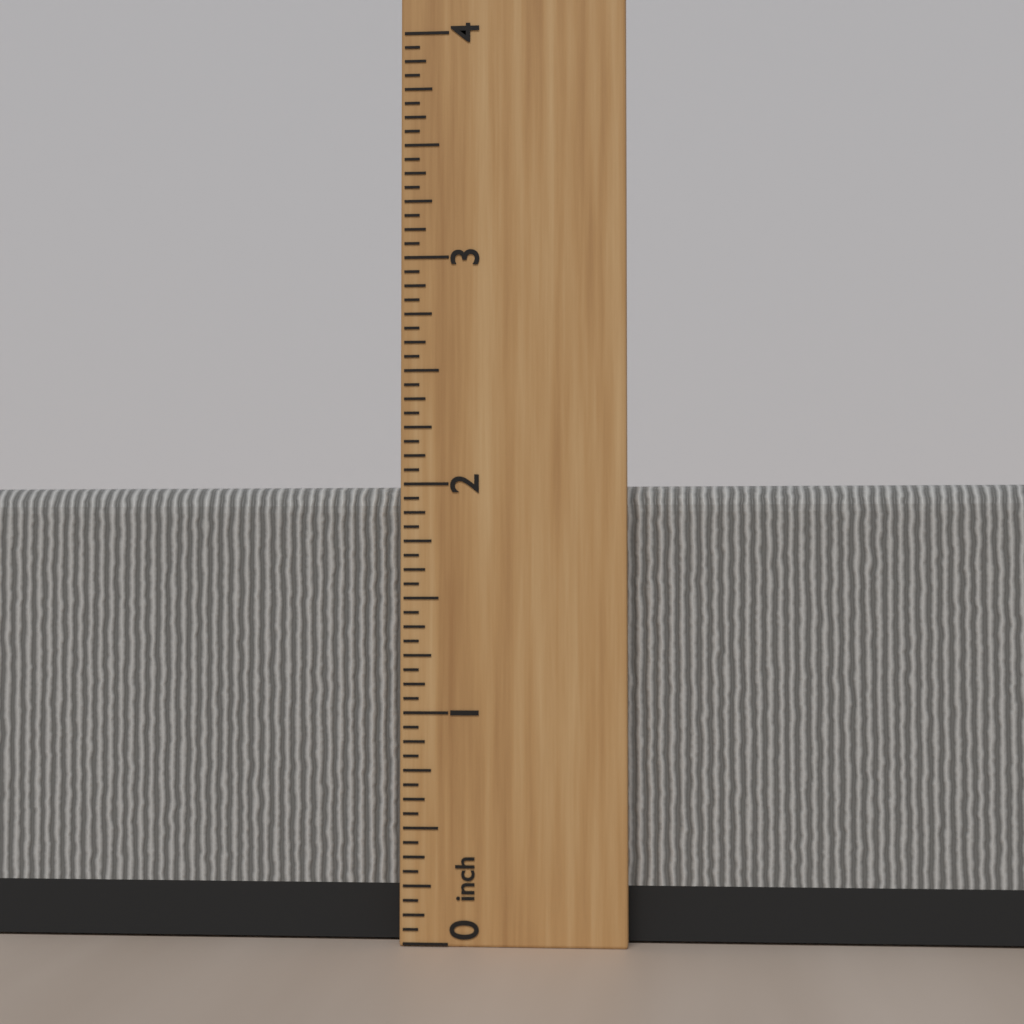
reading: 2.0000 inch
